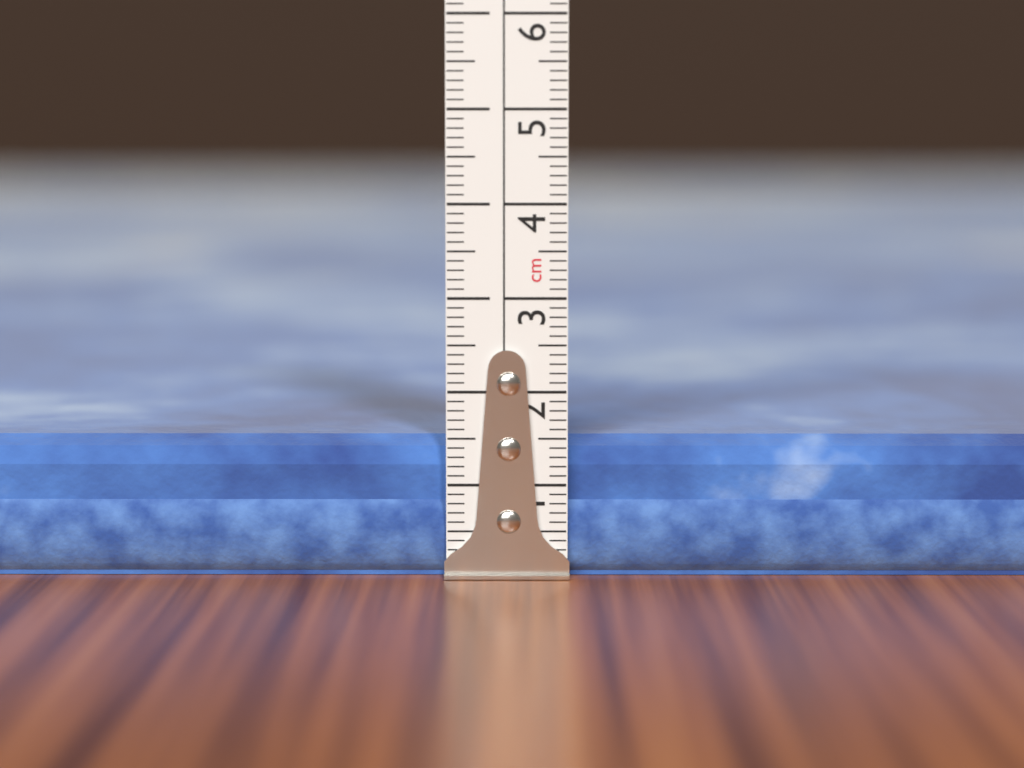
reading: 1.5 cm
